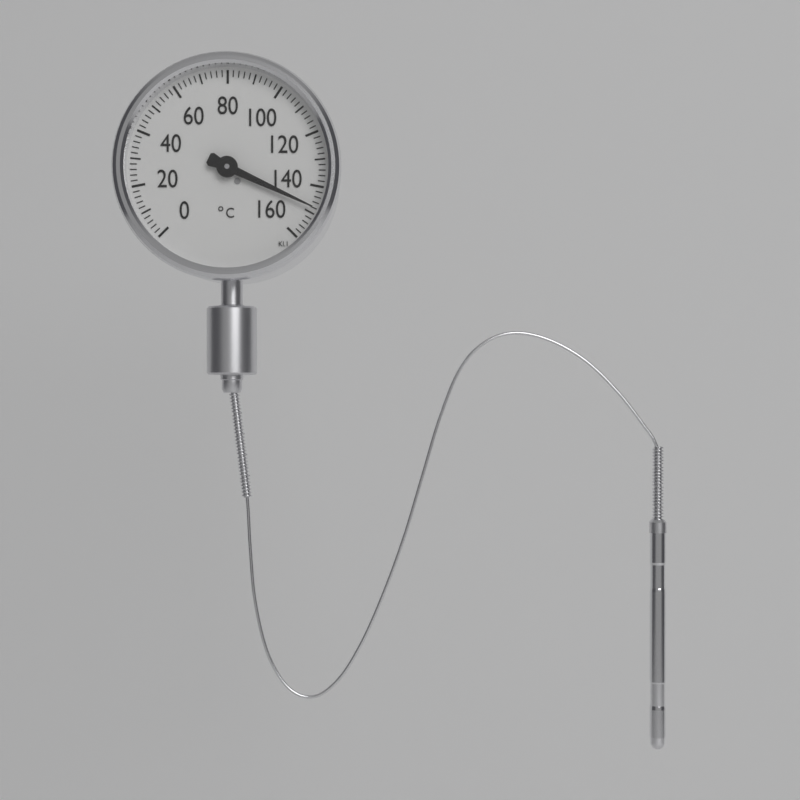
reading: 148 °C
